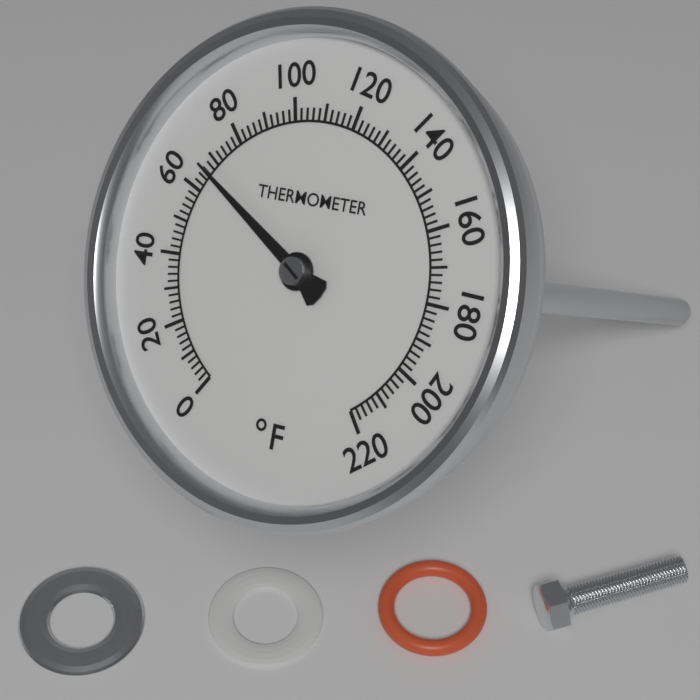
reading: 66 °F
